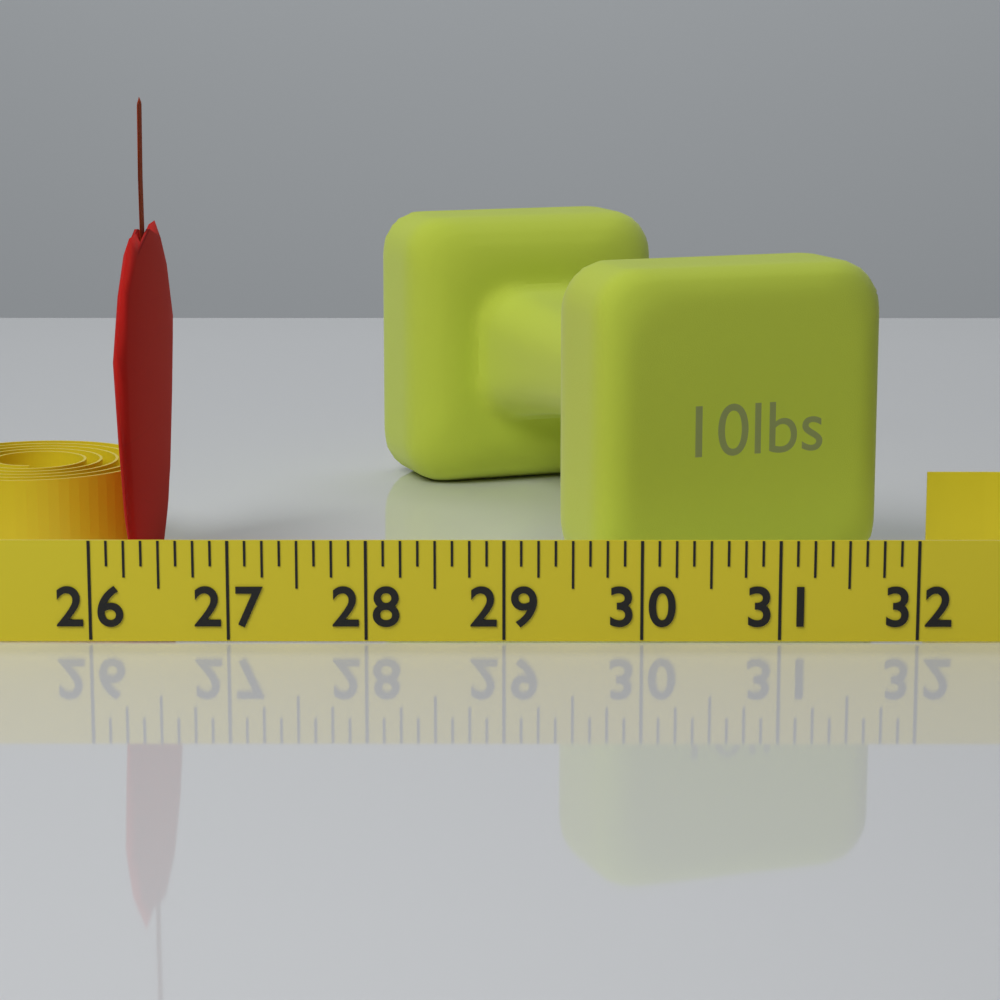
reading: 26.250 (no unit)
